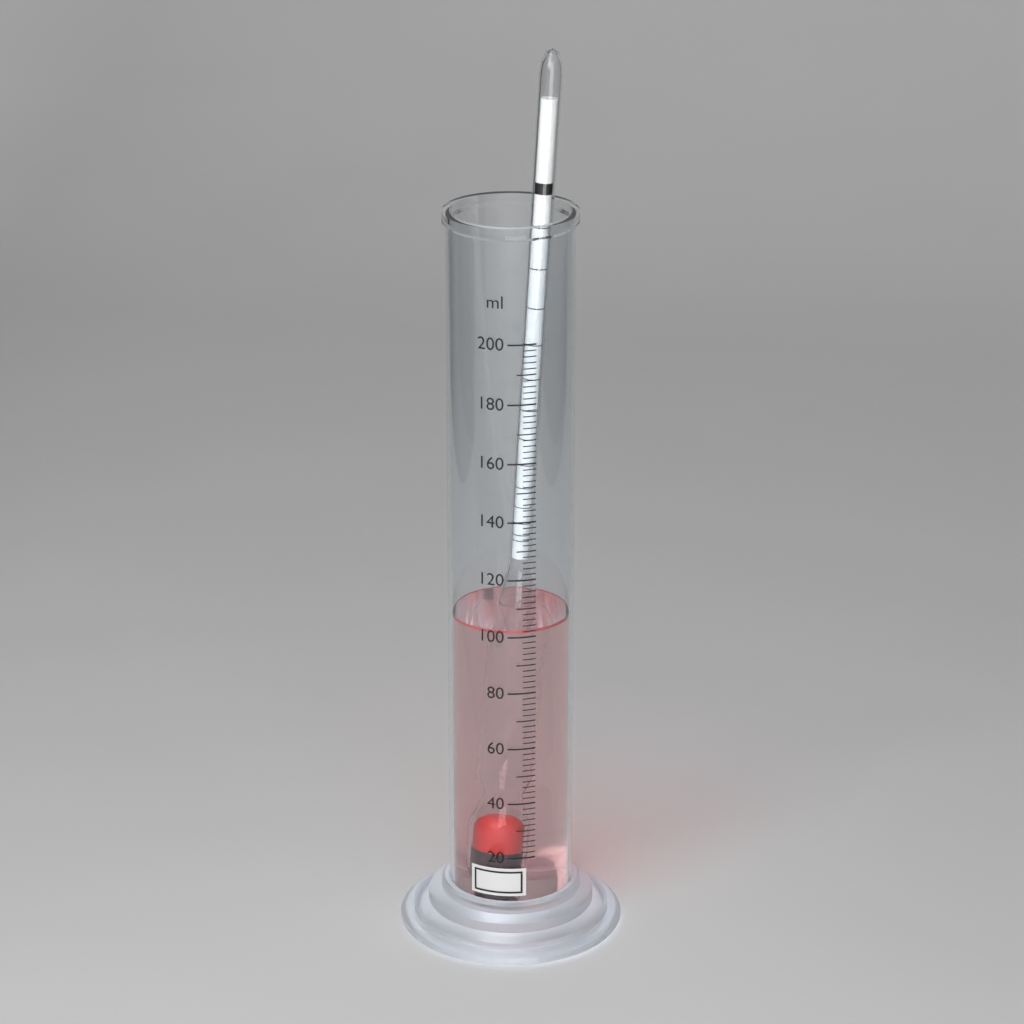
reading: 102 ml
